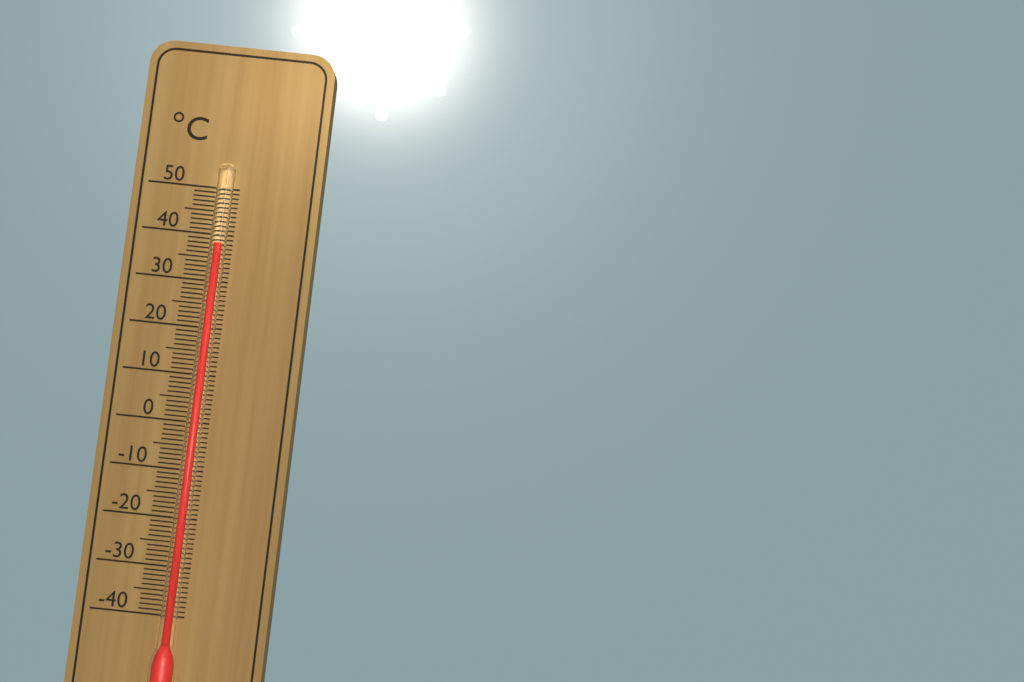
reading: 38 °C
